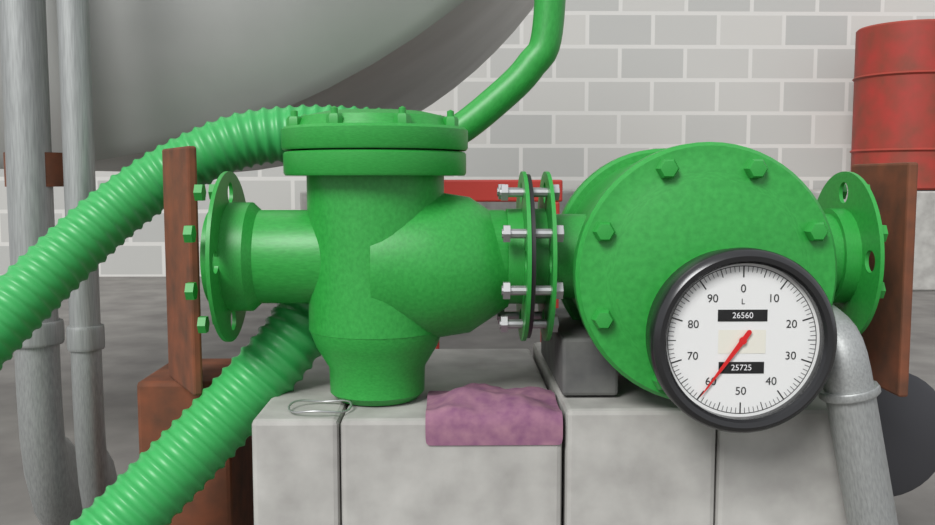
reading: 60 L
